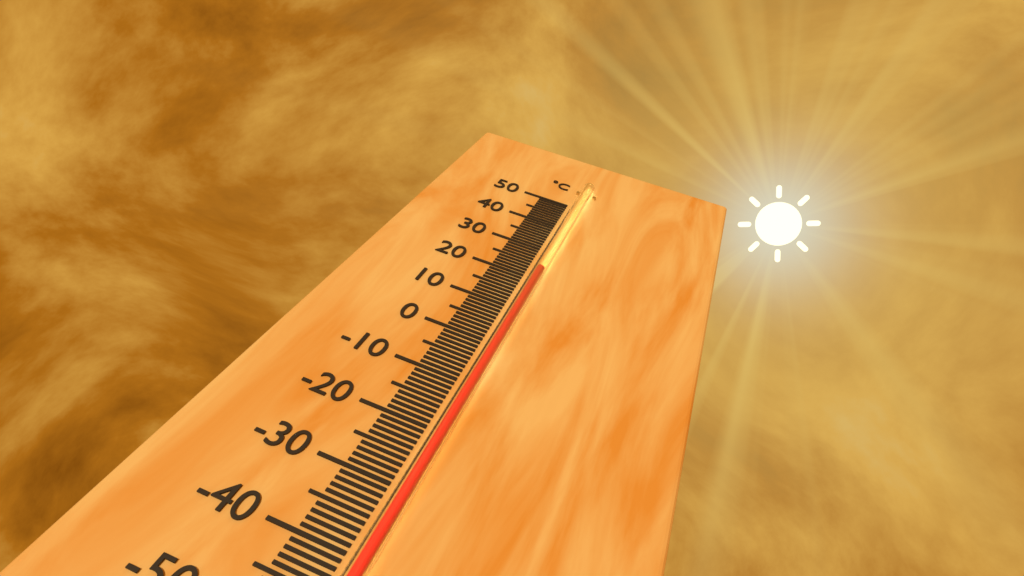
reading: 22 °C
